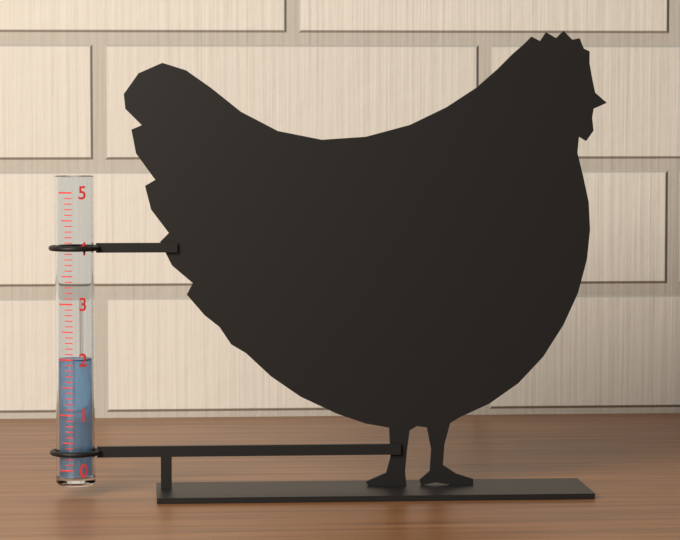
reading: 2.0 (no unit)
